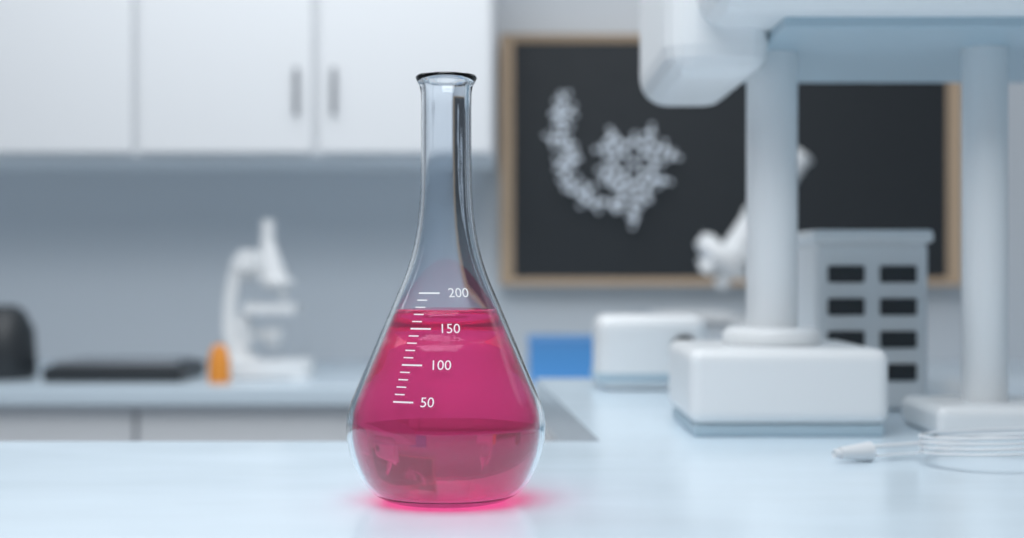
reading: 175 (no unit)
